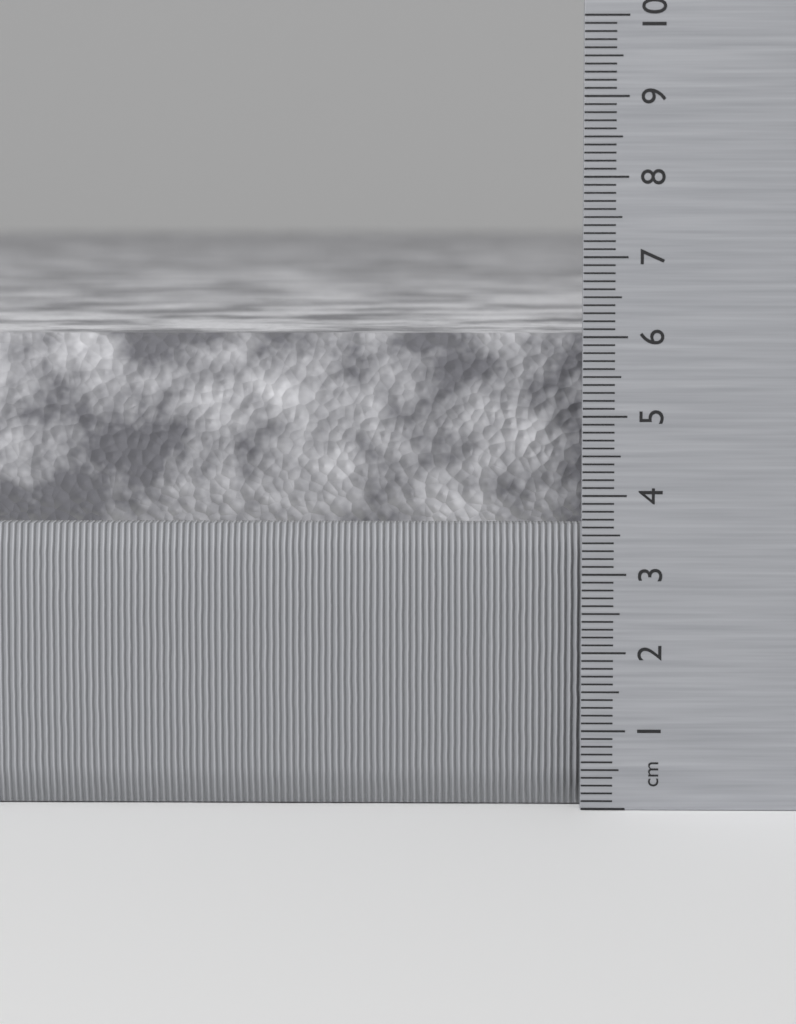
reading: 6.0 cm
